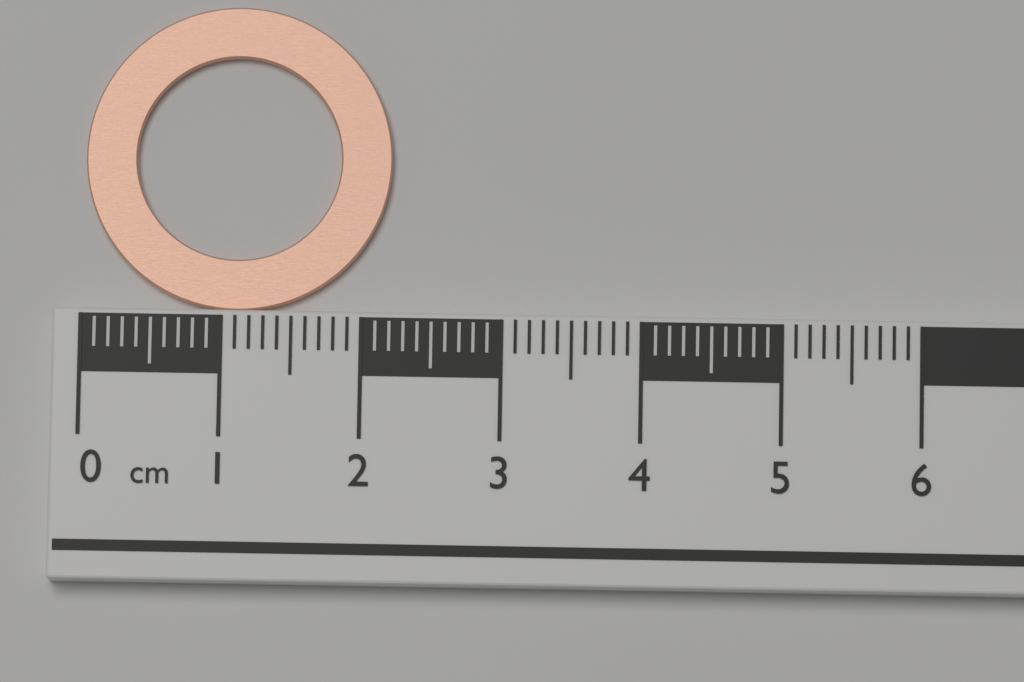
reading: 2.2 cm
